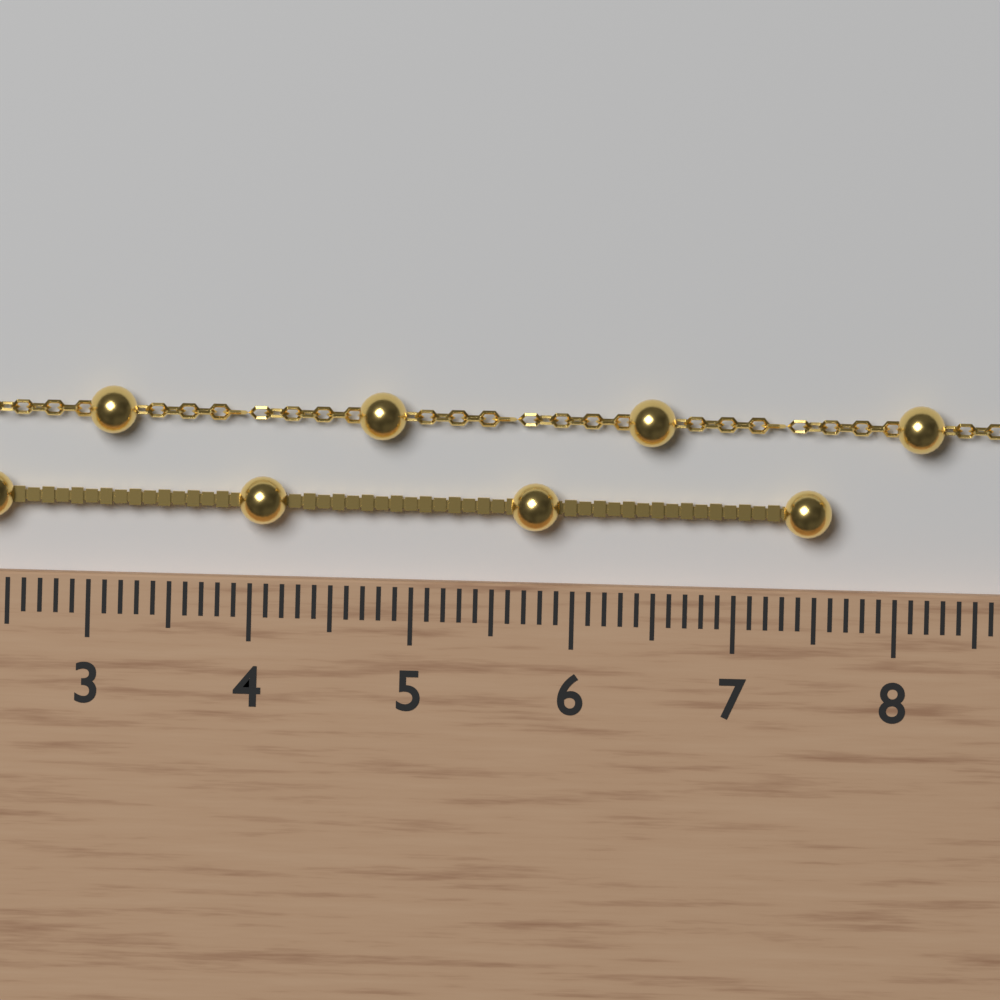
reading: 7.6 cm
